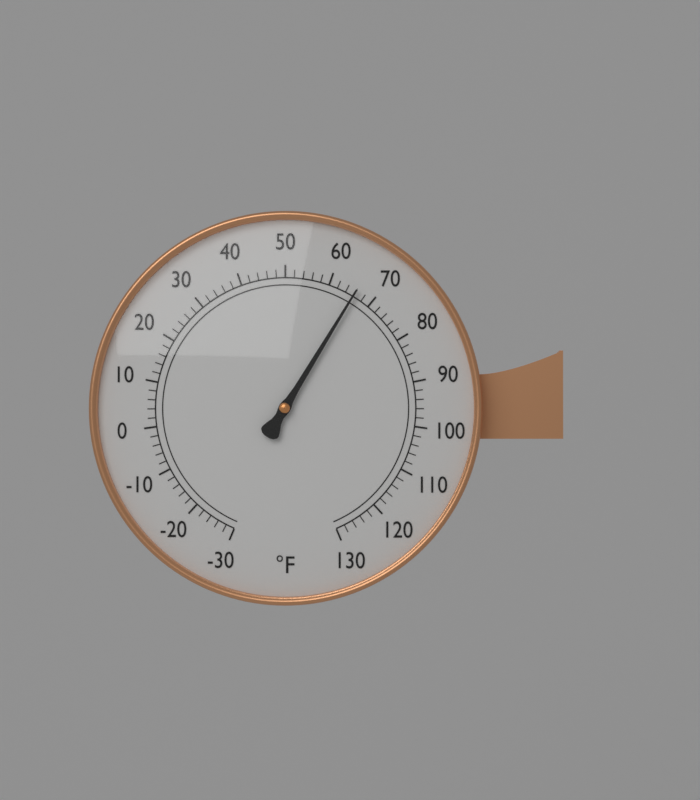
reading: 66 °F
